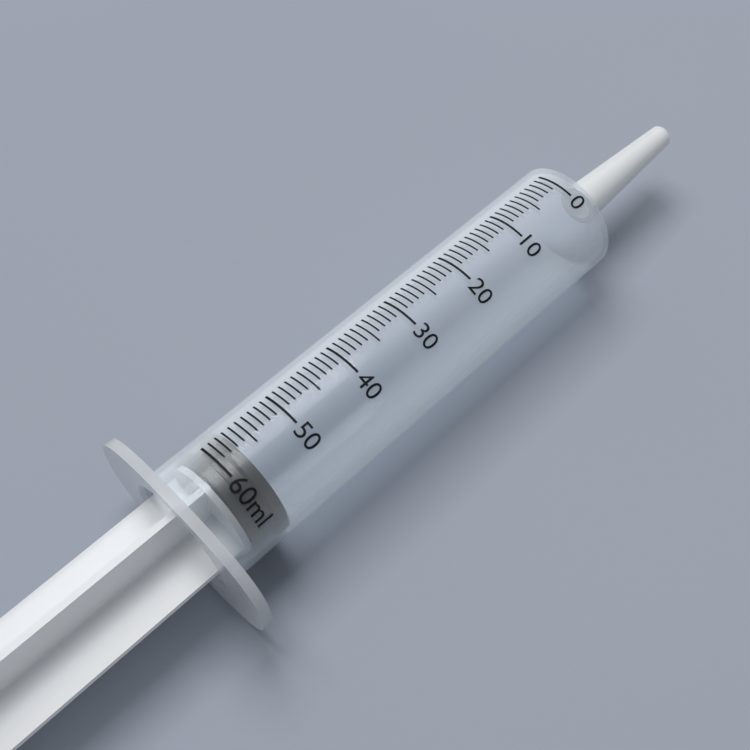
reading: 57 ml
